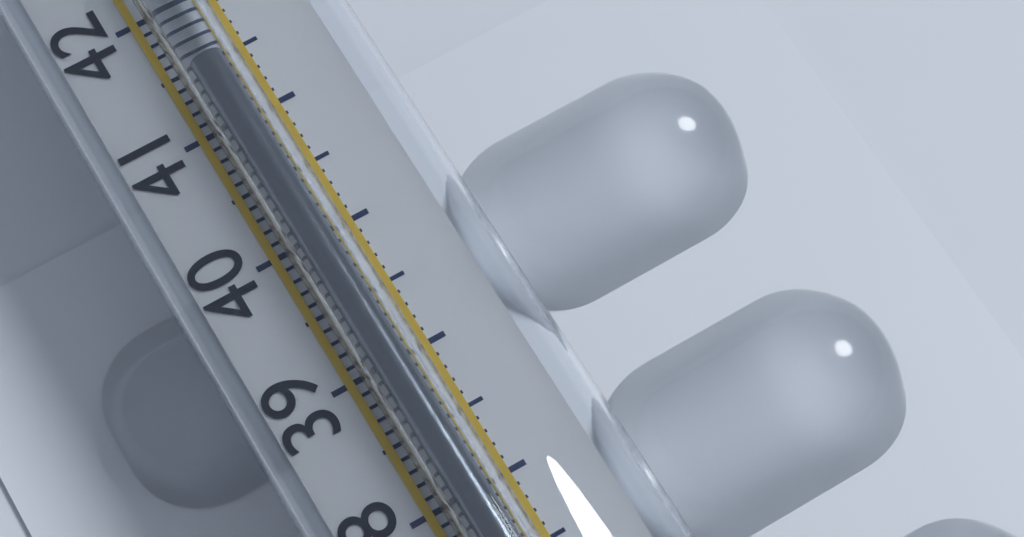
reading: 41.4 °C
